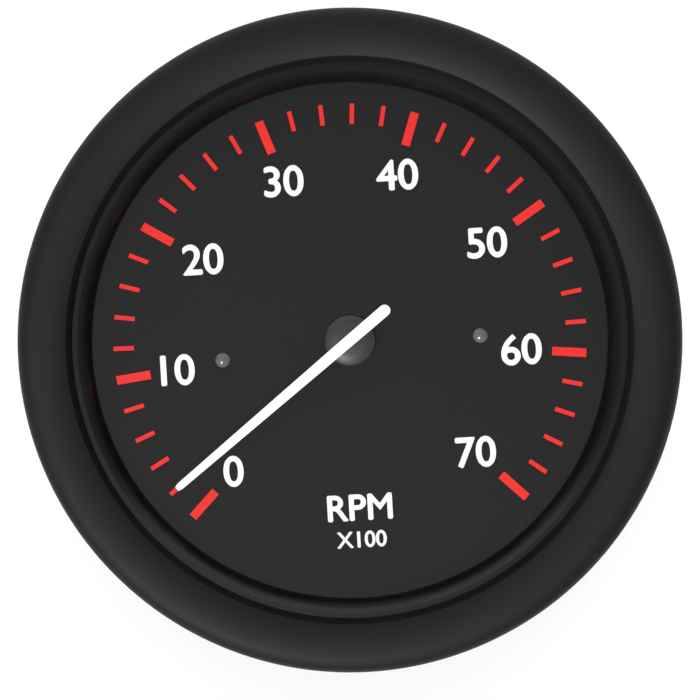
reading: 2 RPM x100
